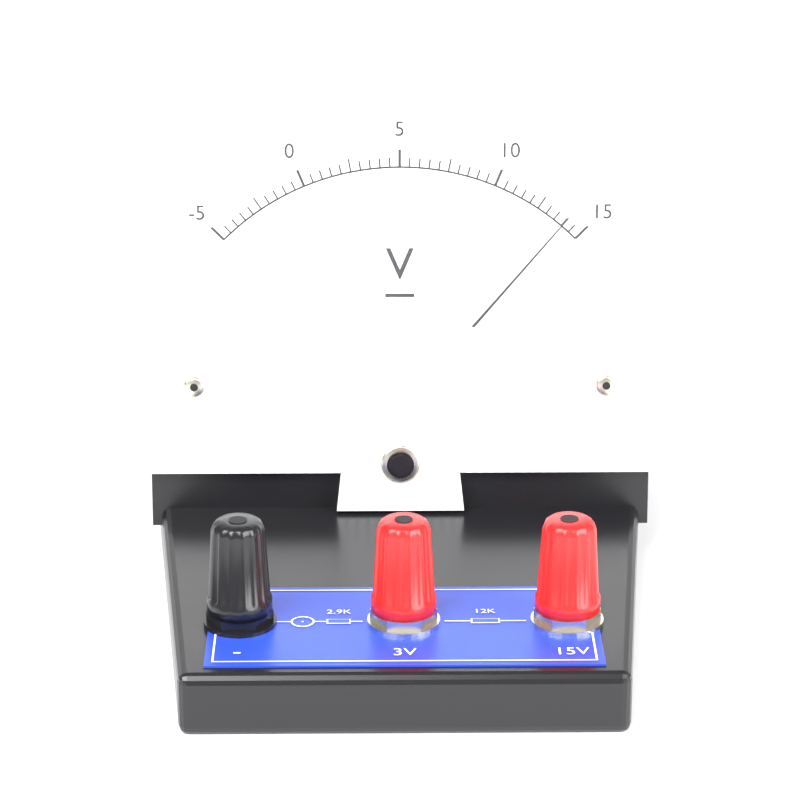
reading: 14.0 V
